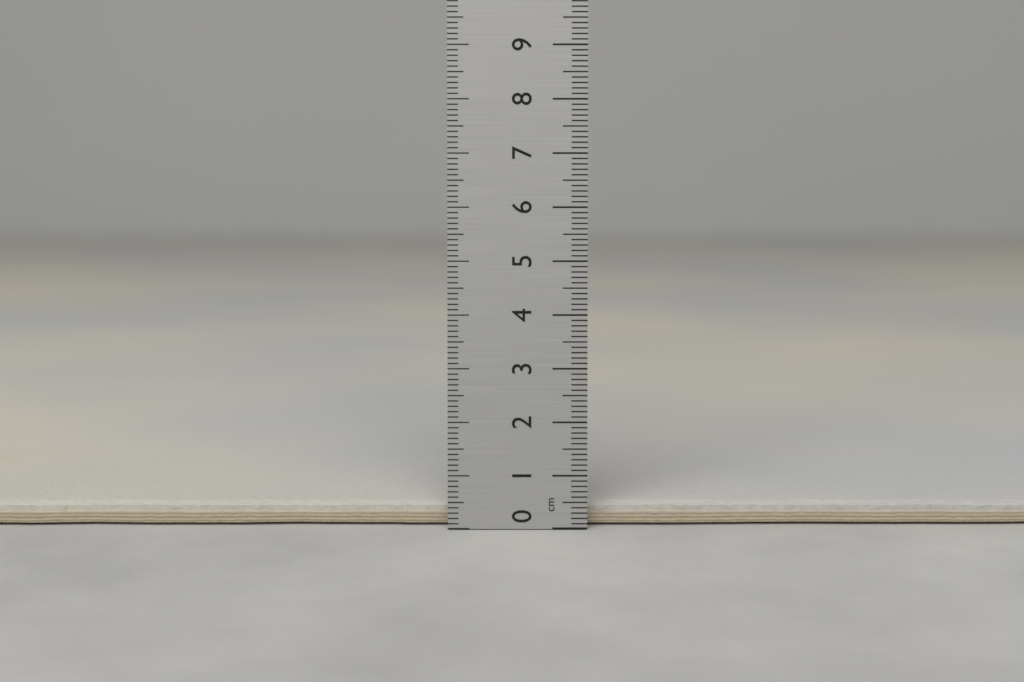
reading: 0.4 cm
